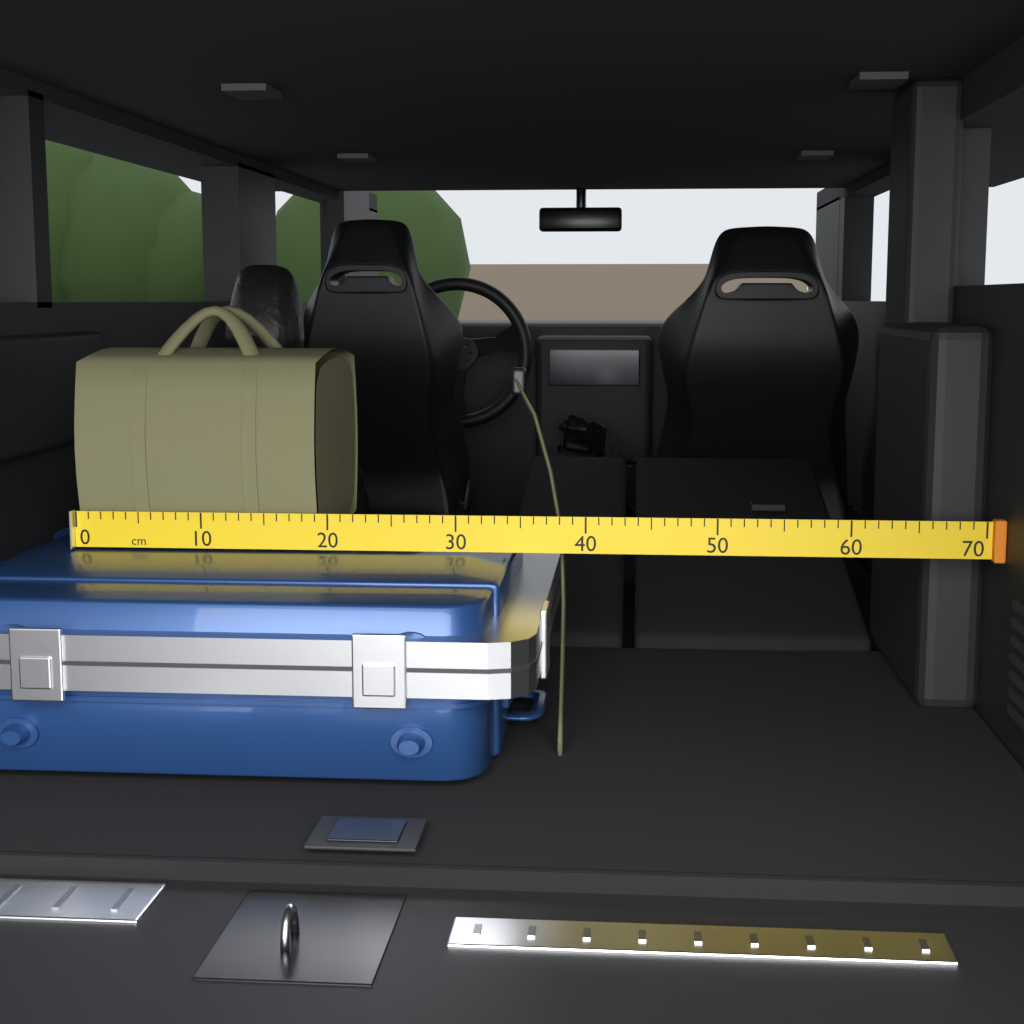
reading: 19 cm
